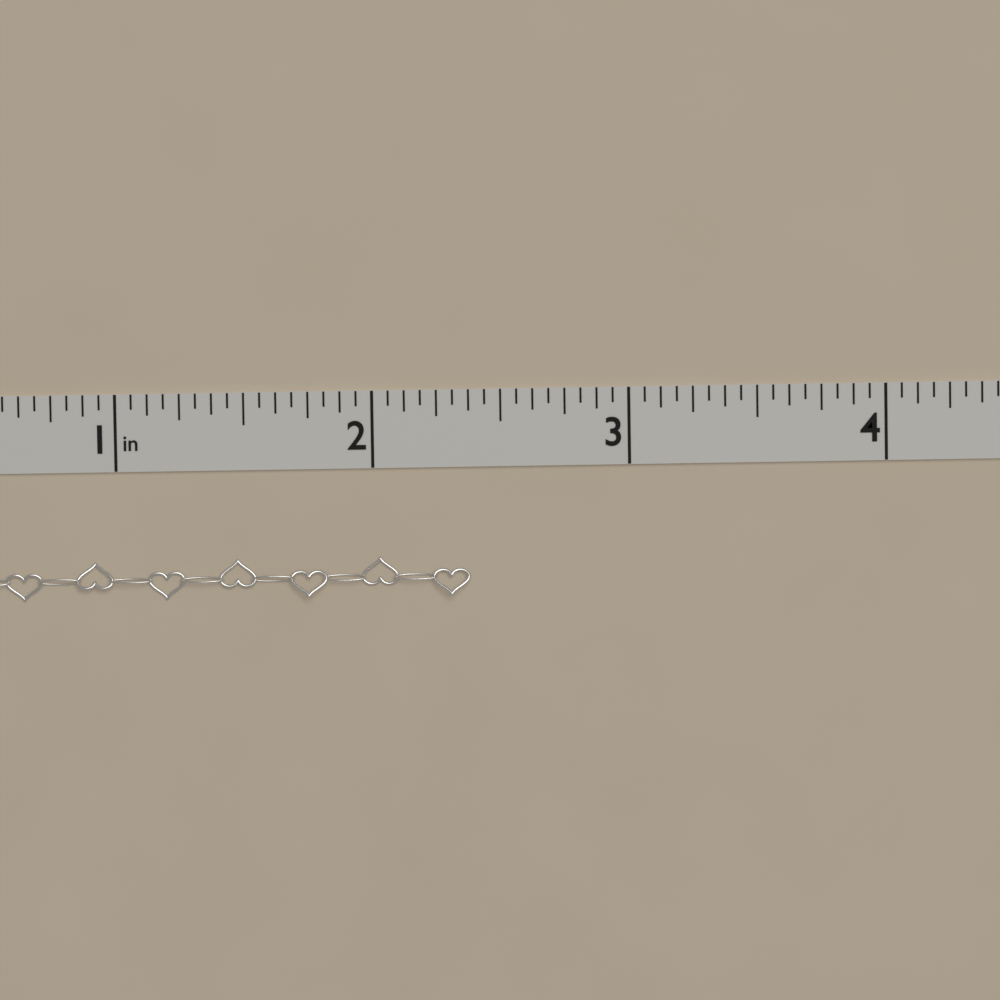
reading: 2.3750 in
